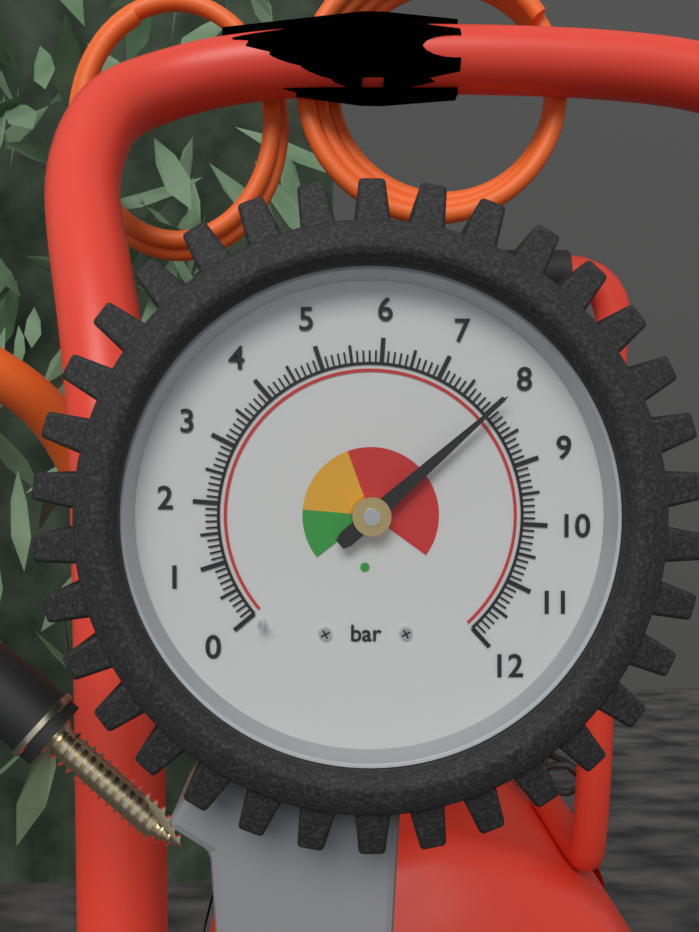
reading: 8.0 bar
